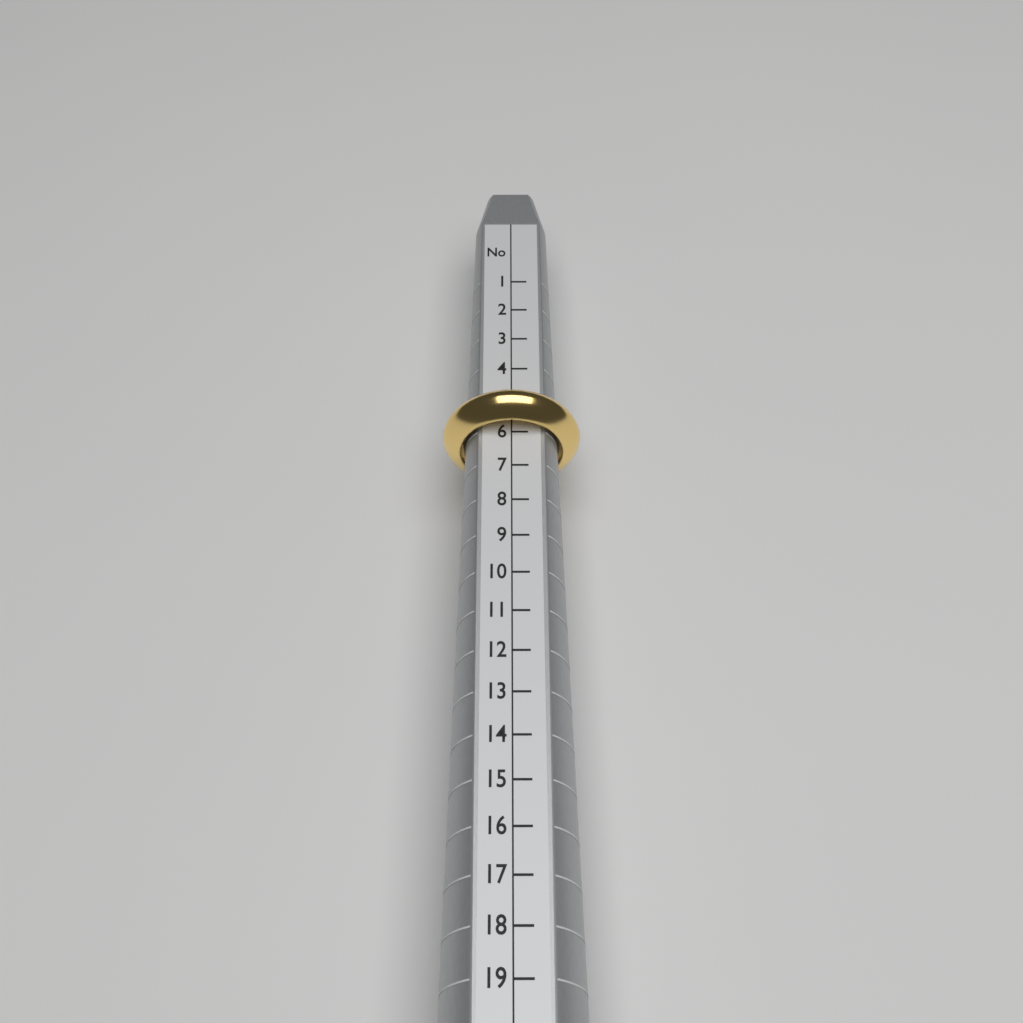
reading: 6 (no unit)
